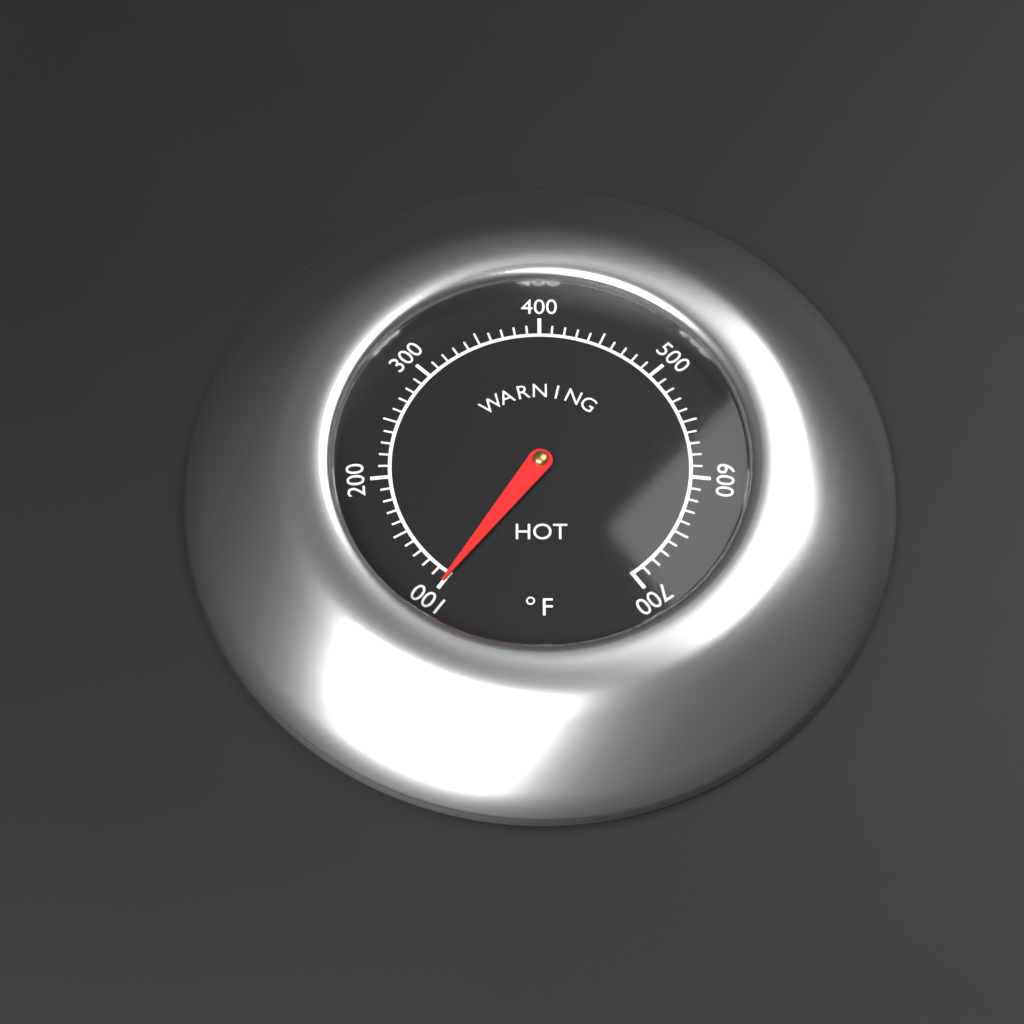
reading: 100 °F
